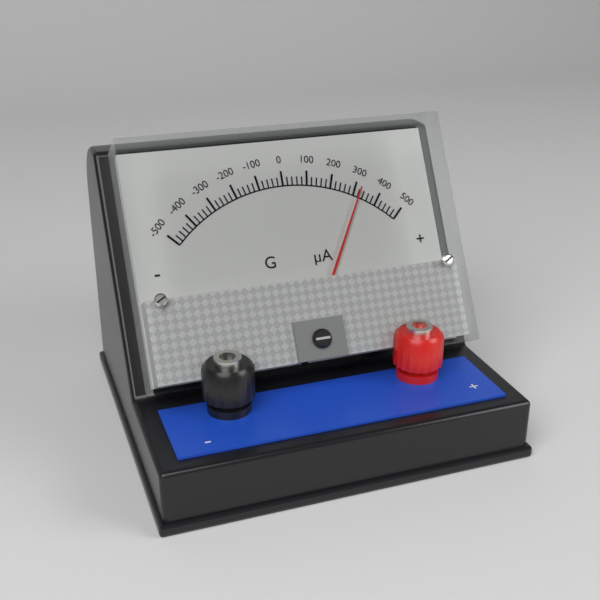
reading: 320 µA
